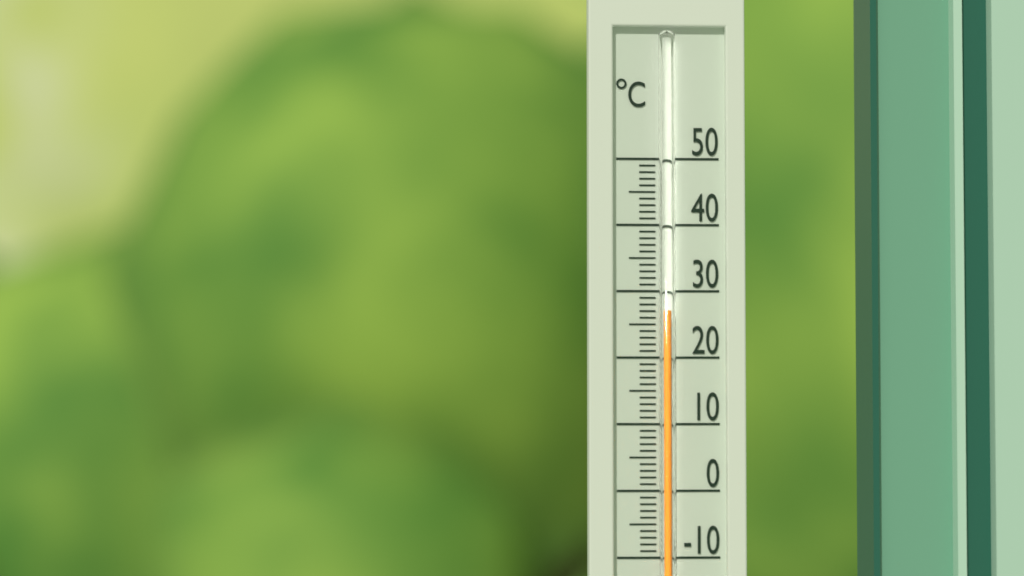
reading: 27 °C
